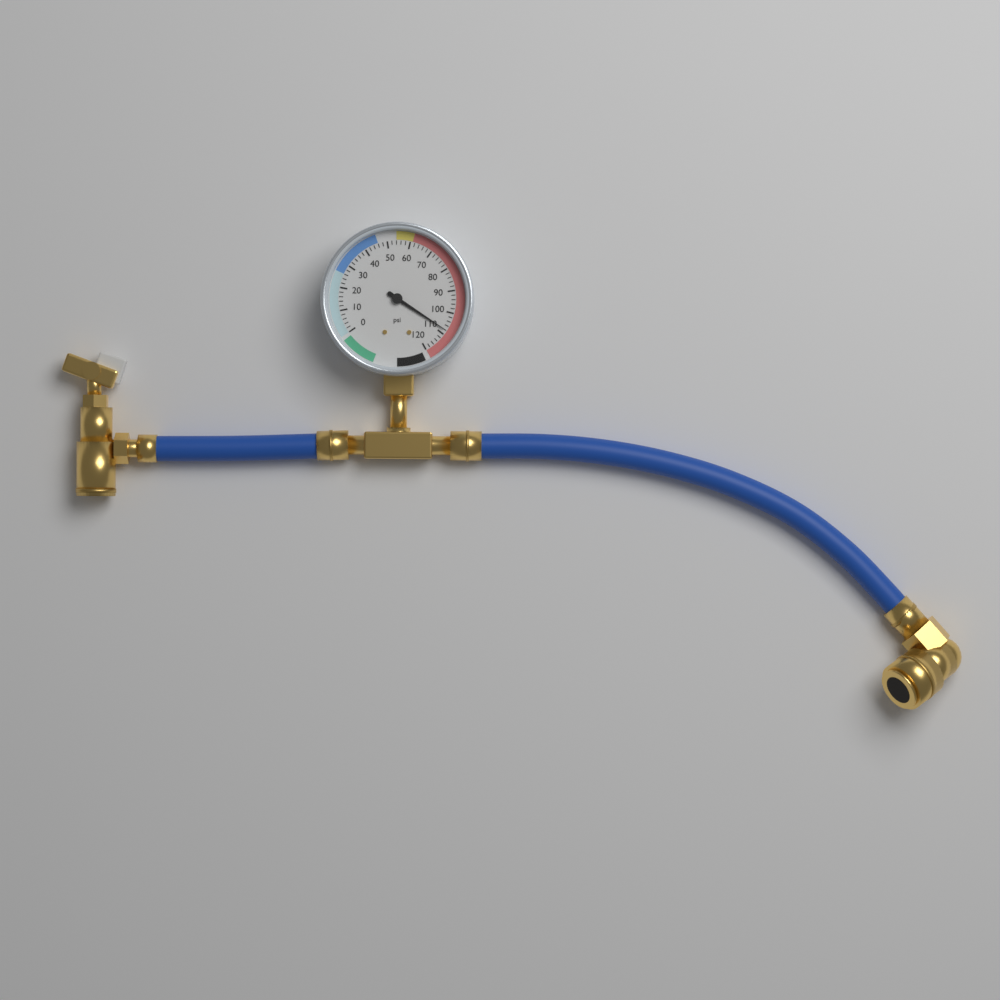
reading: 108 psi
